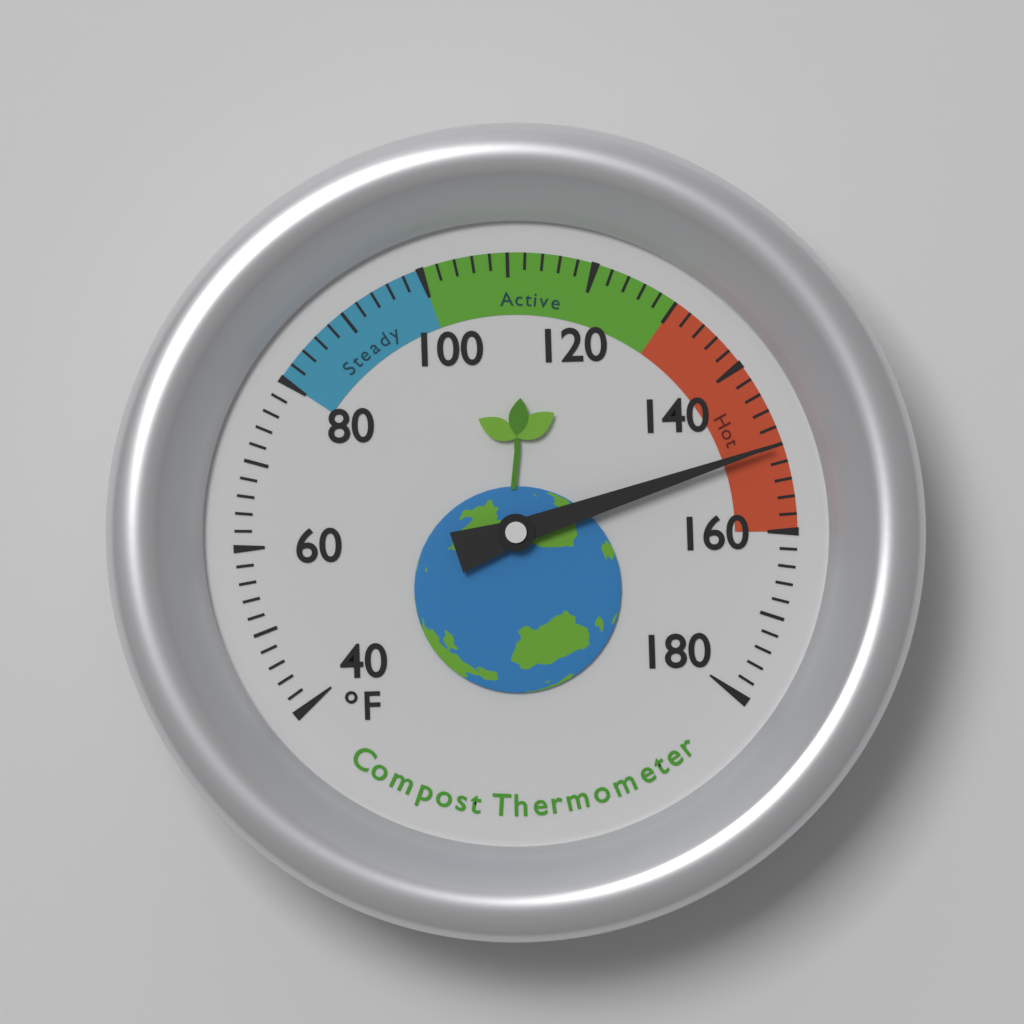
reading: 150 °F
